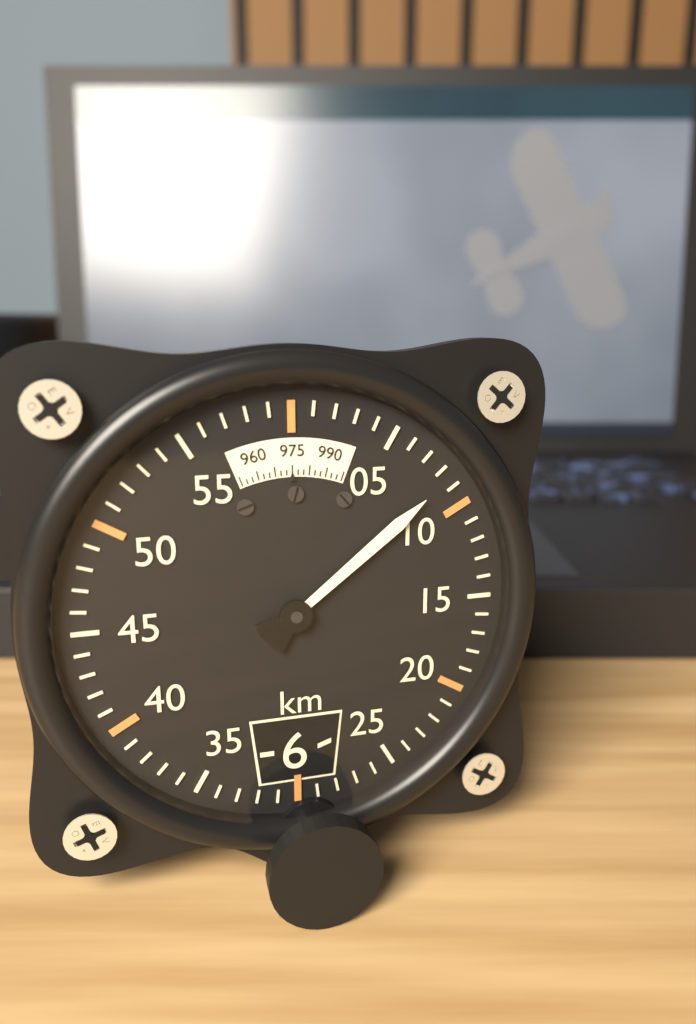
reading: 8.5 km
